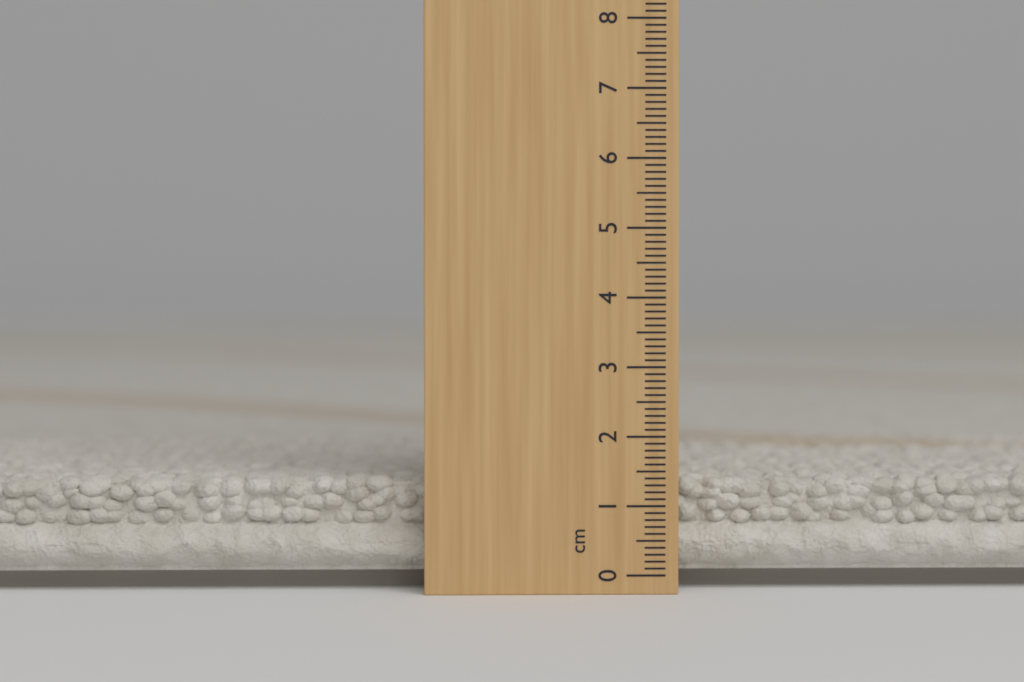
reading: 1.4 cm
